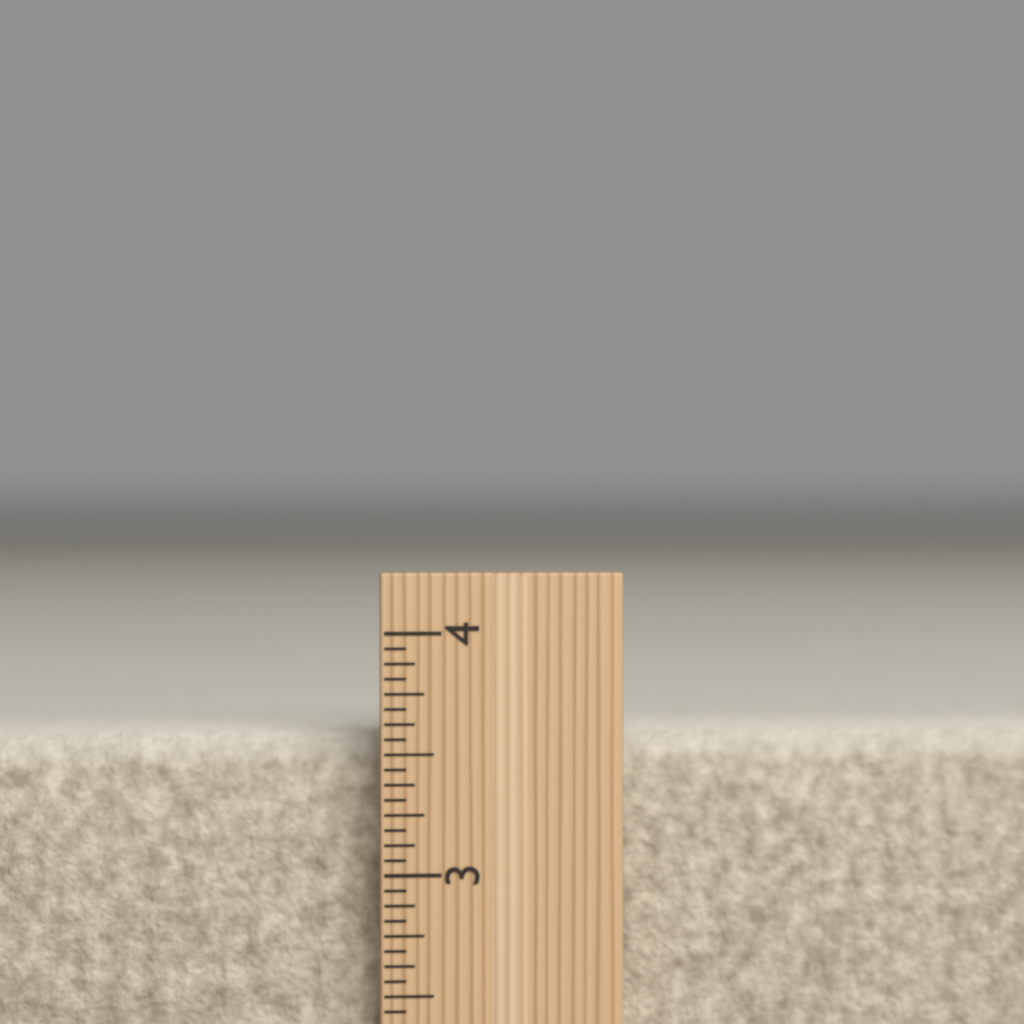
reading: 3.5625 inch
